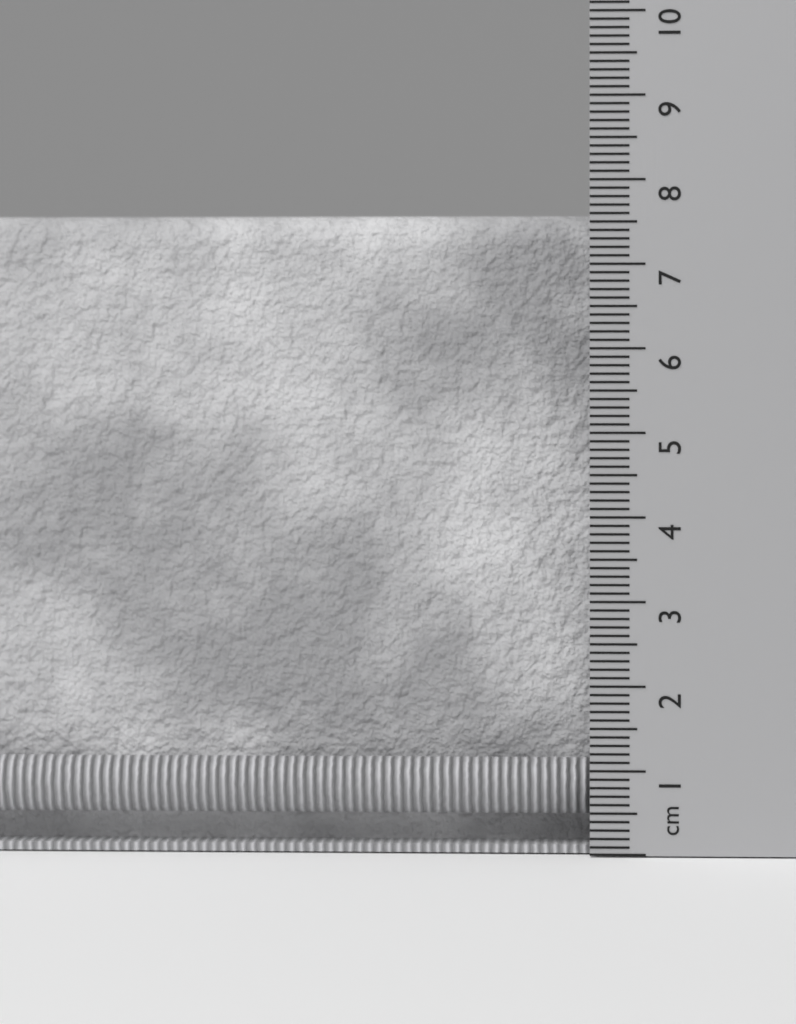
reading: 7.6 cm
